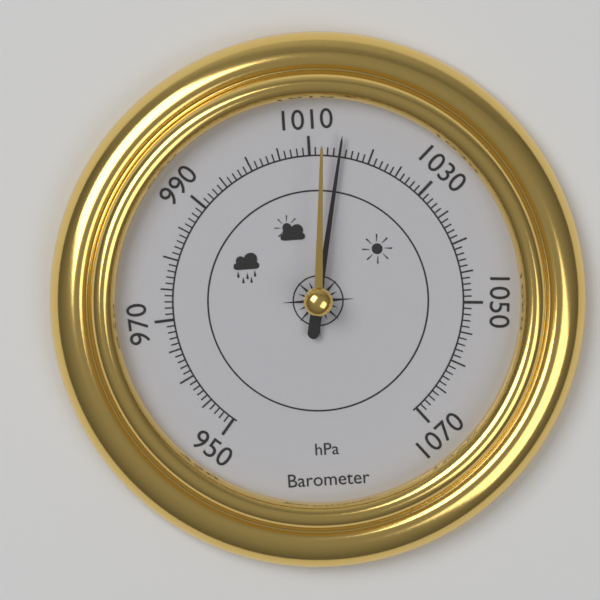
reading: 1015 hPa
